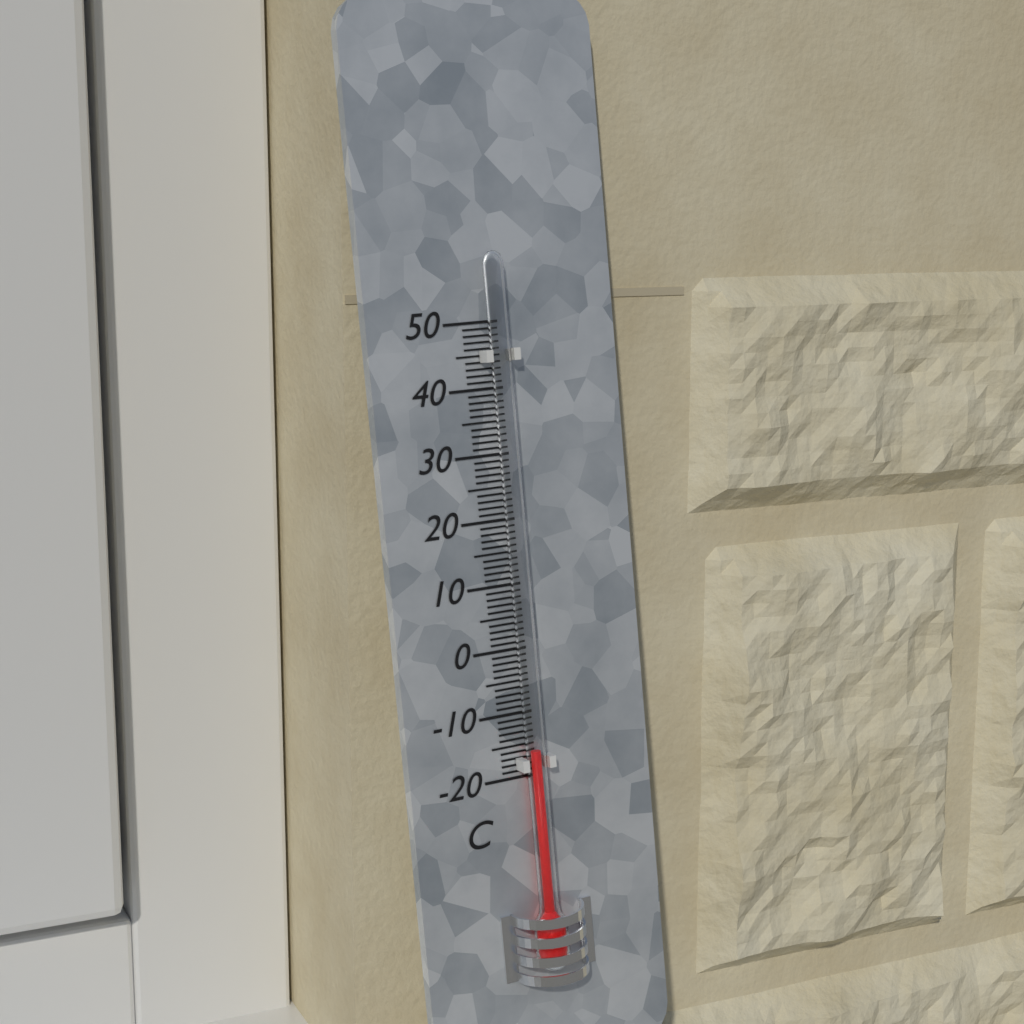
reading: -16 °C
